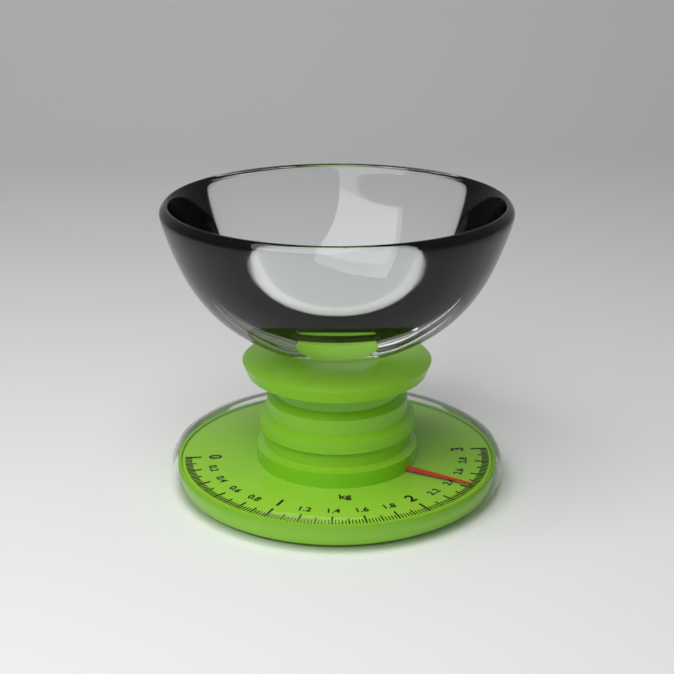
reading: 2.42 kg
